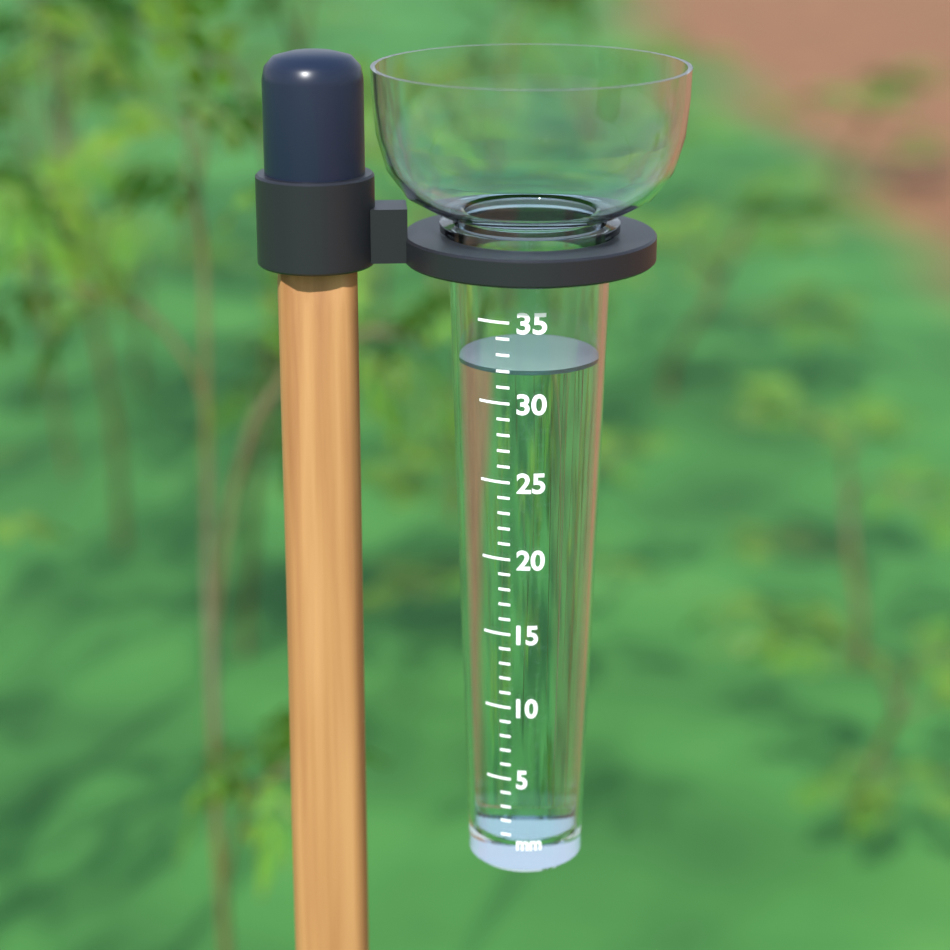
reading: 32 mm
